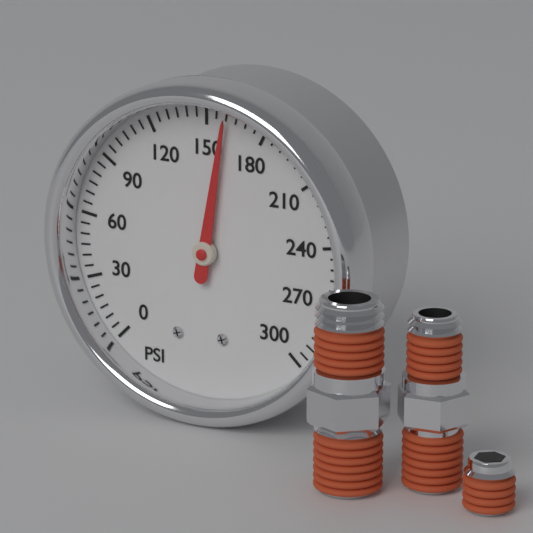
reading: 160 psi
